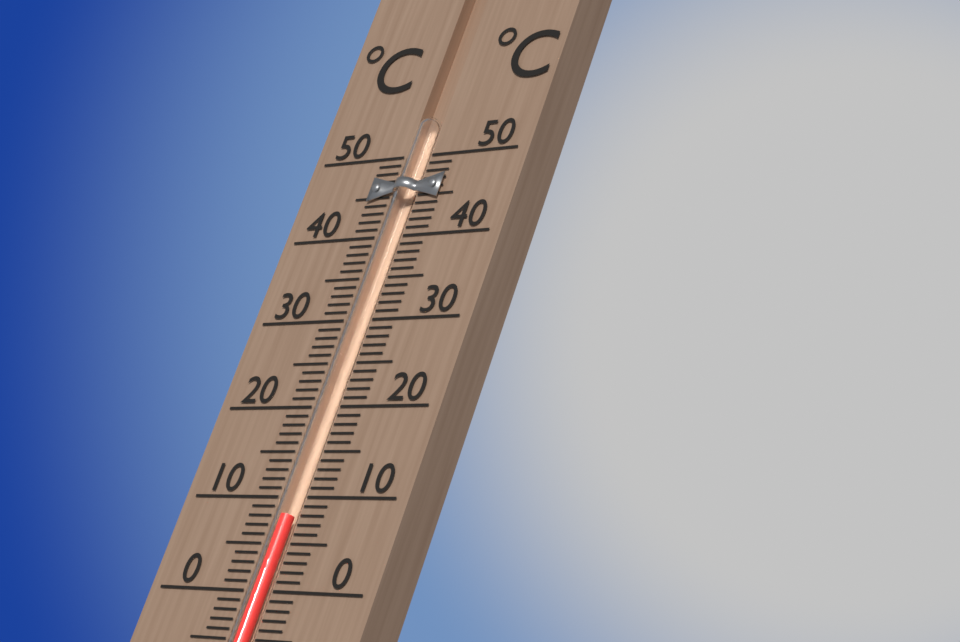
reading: 8 °C
